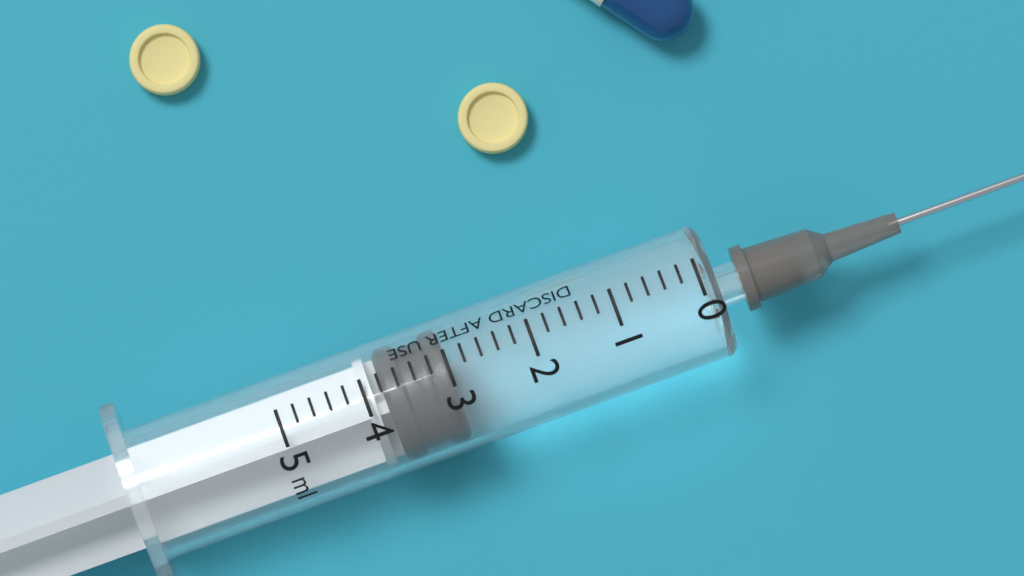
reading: 3.0 ml
